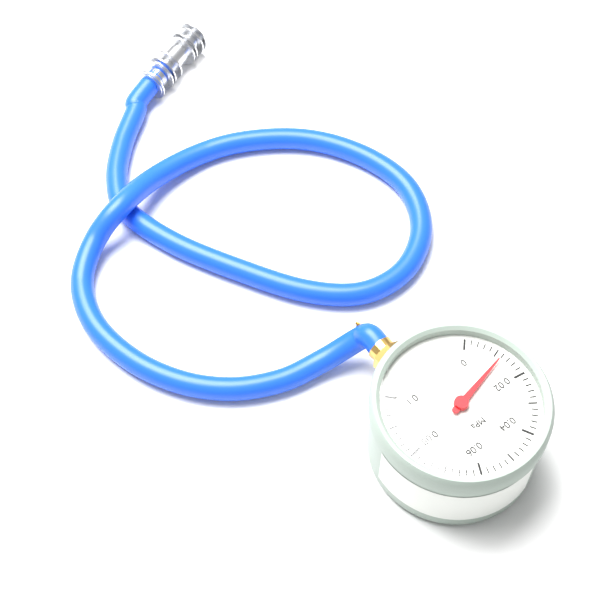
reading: 0.012 MPa
